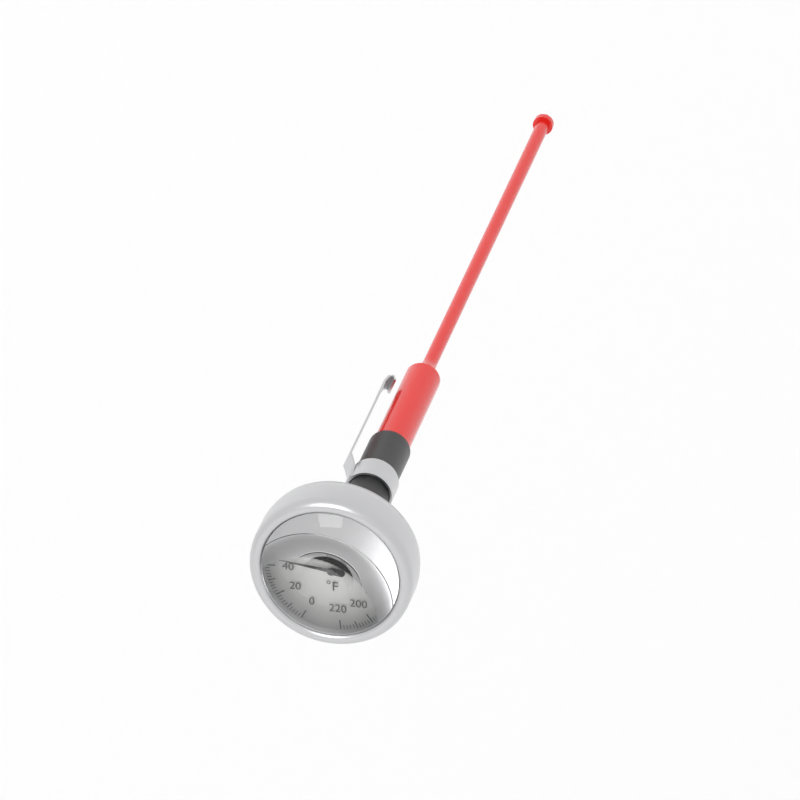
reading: 46 °F
